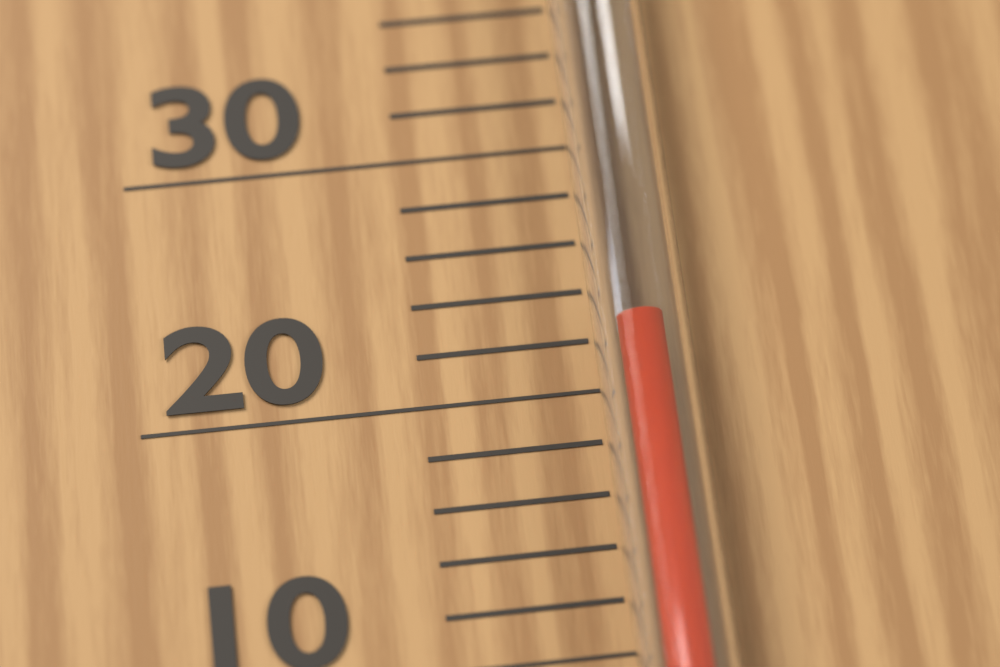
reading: 22 °C
